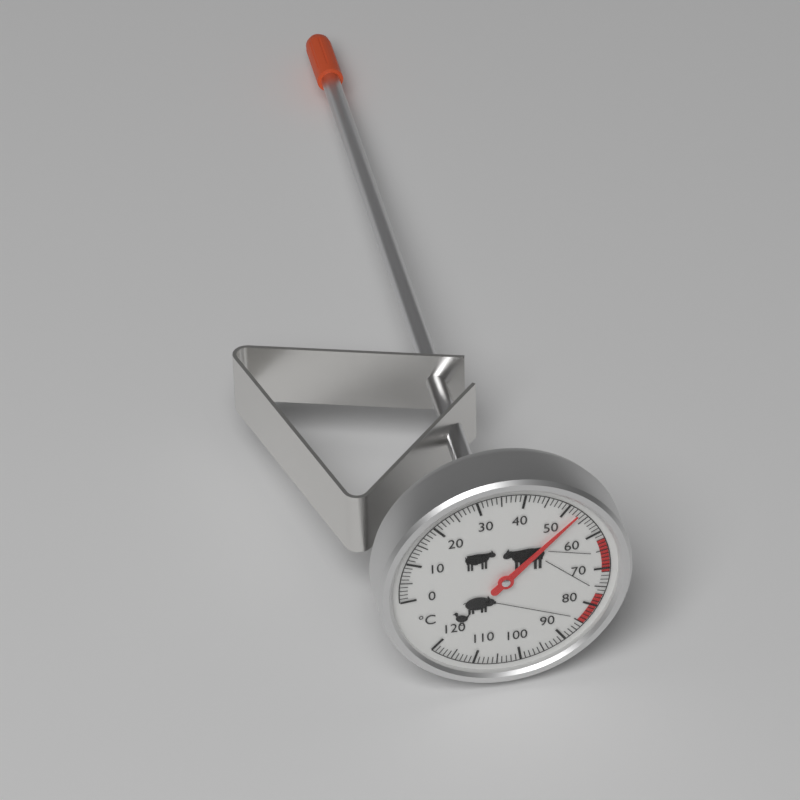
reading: 53 °C
